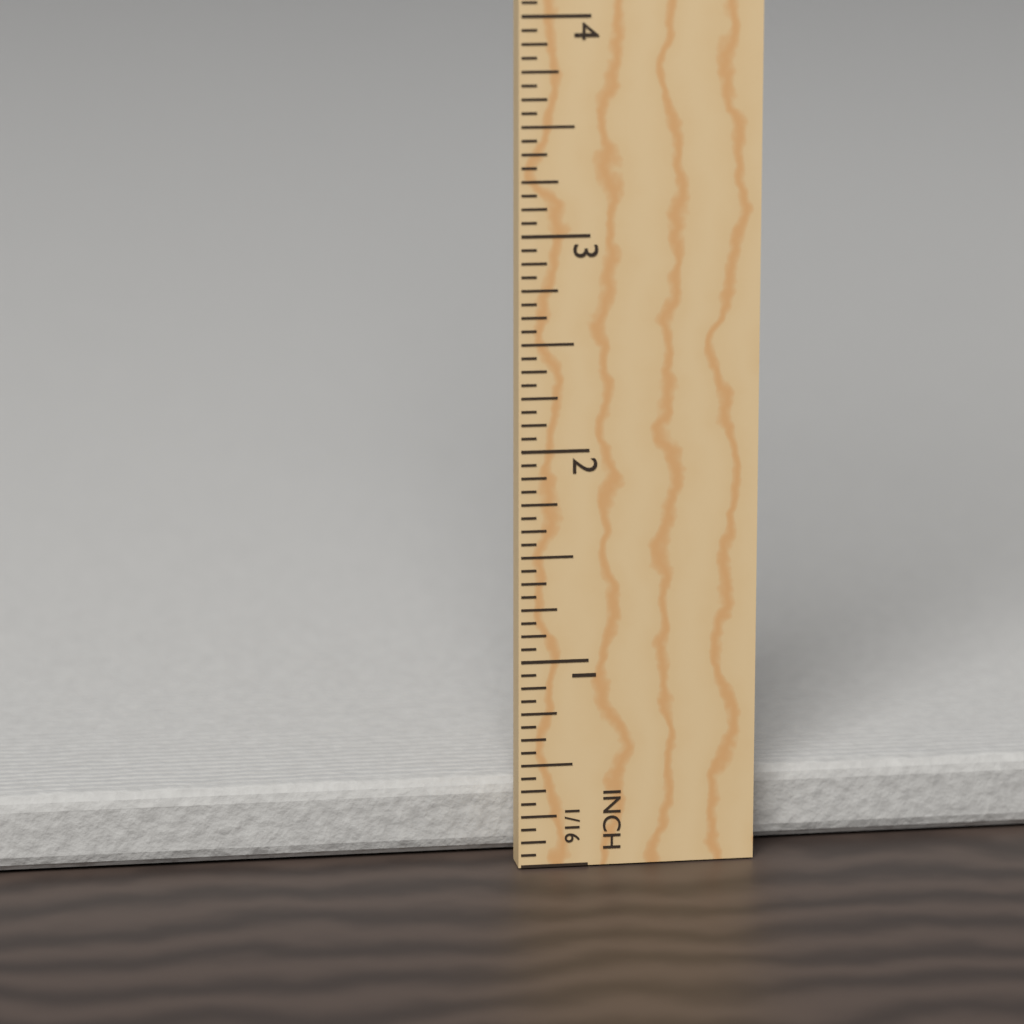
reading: 0.3750 in
